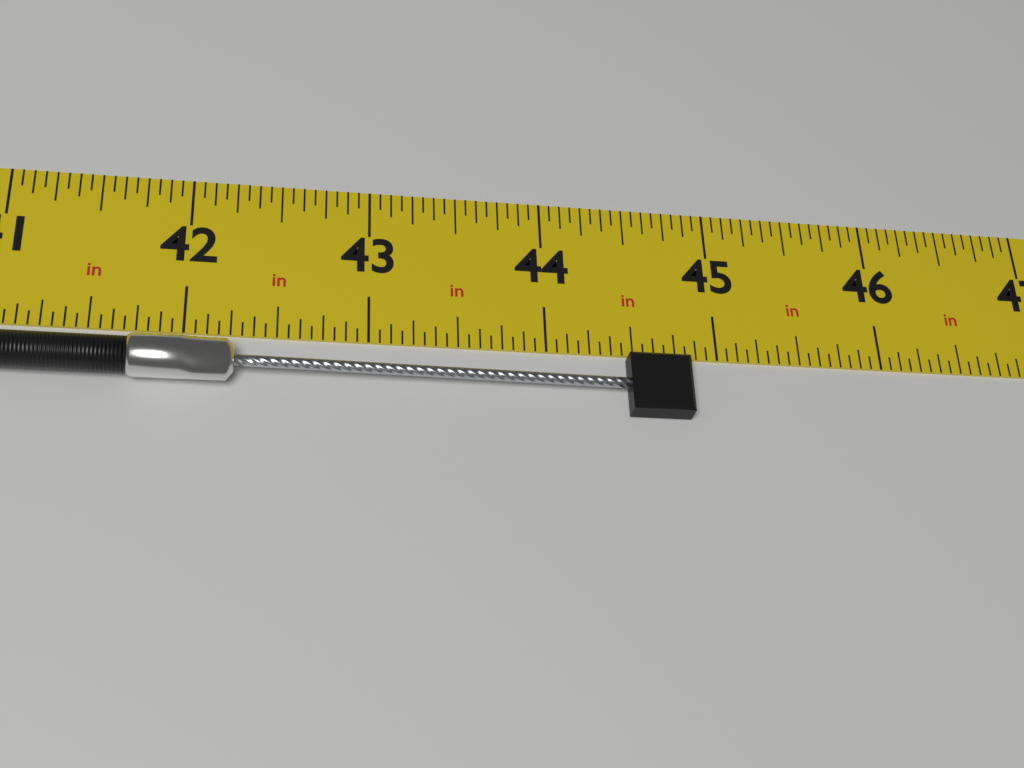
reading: 44.8125 in
